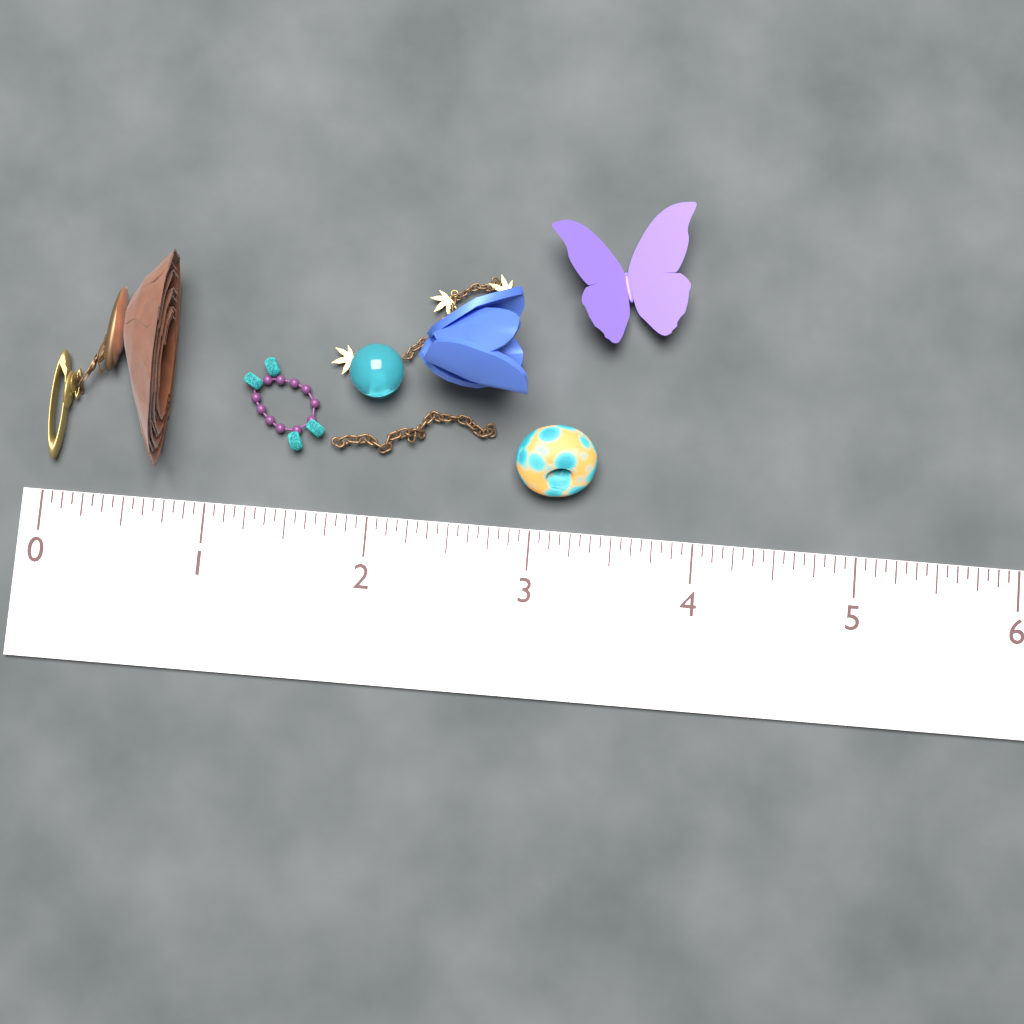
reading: 0.7500 (no unit)
